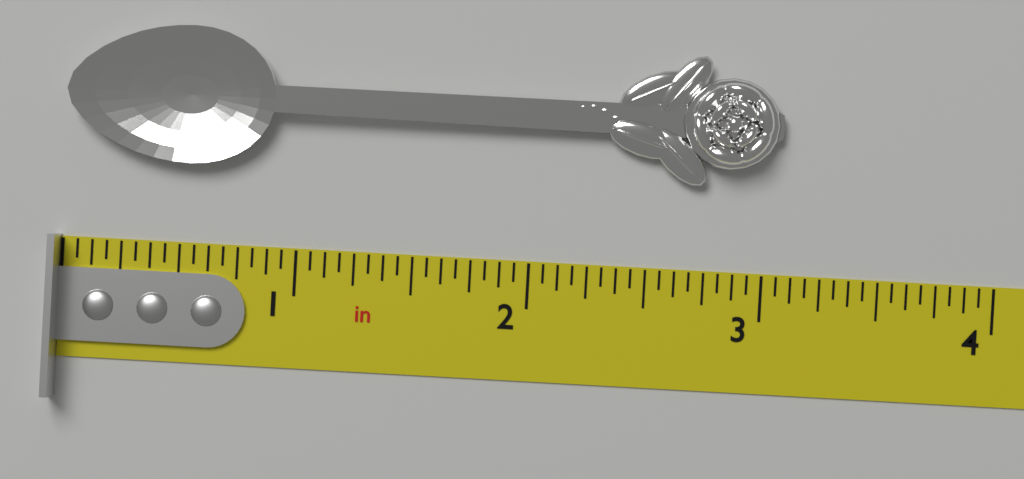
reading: 3.0625 in
